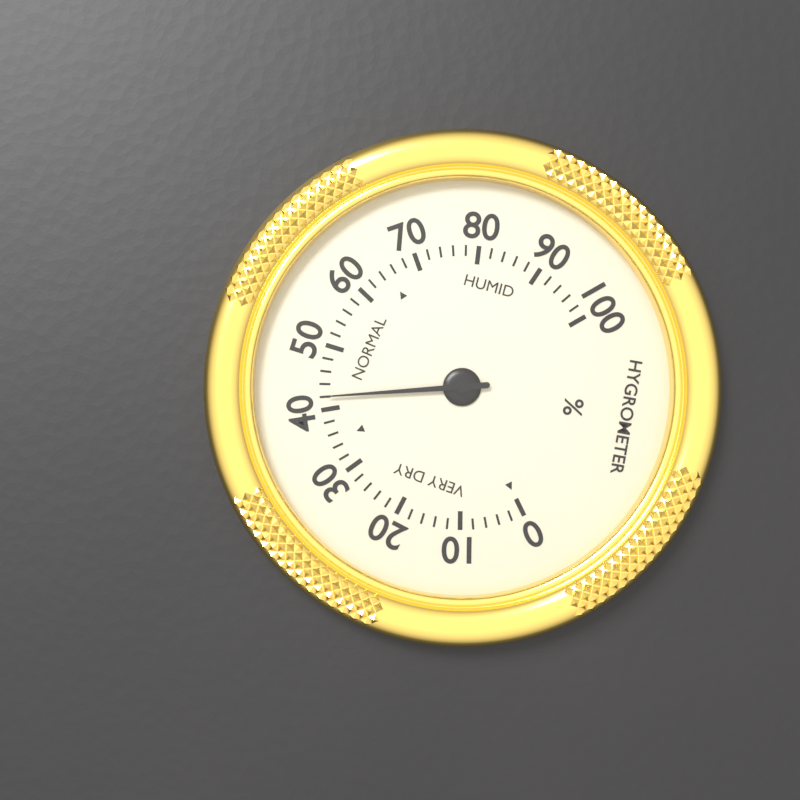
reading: 42 %
